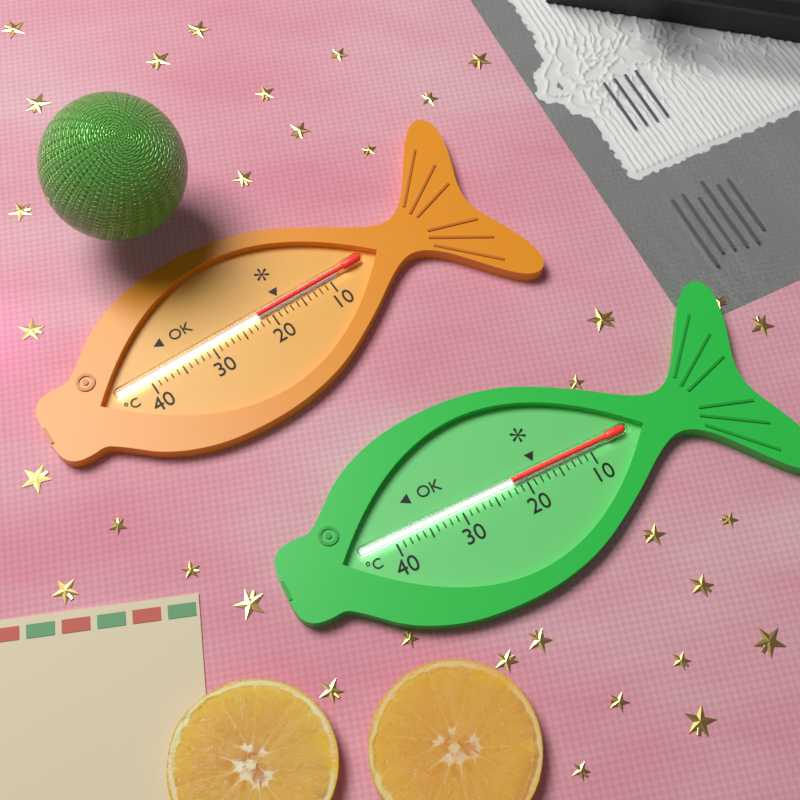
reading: 22 °C
